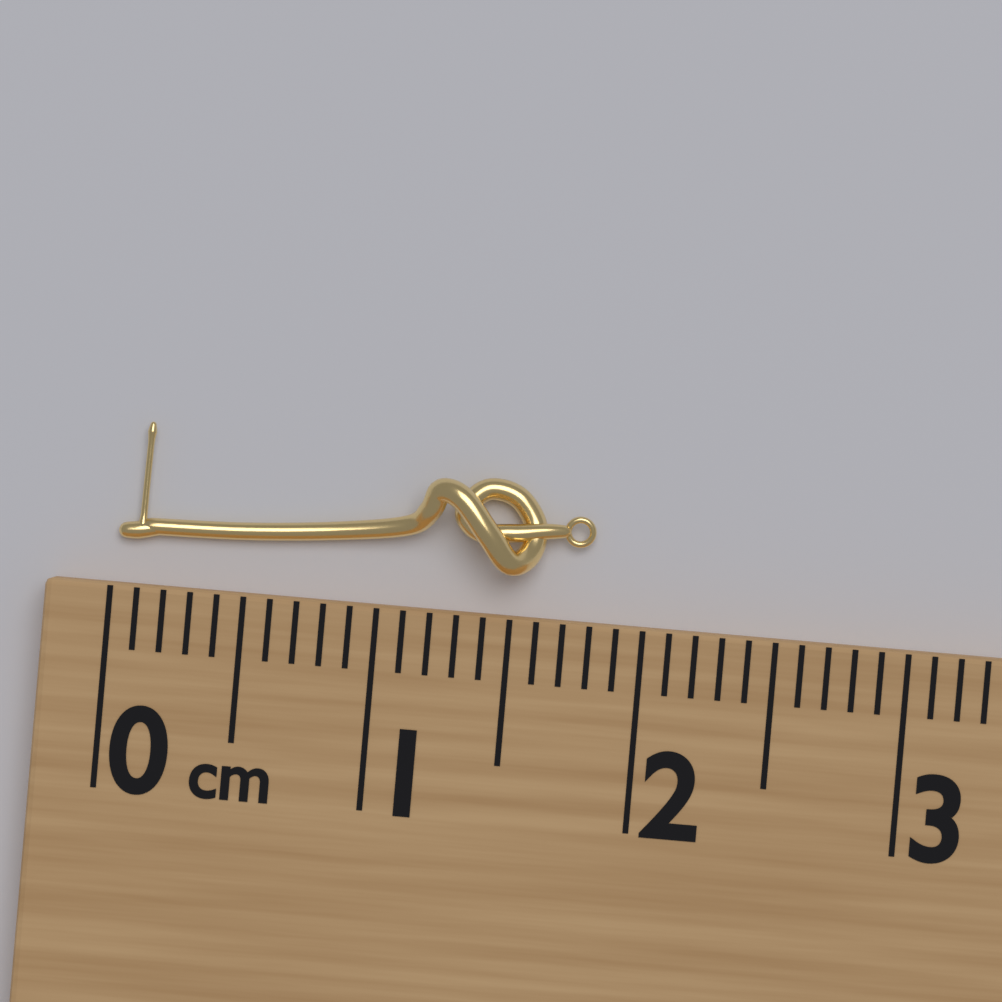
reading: 1.8 cm
